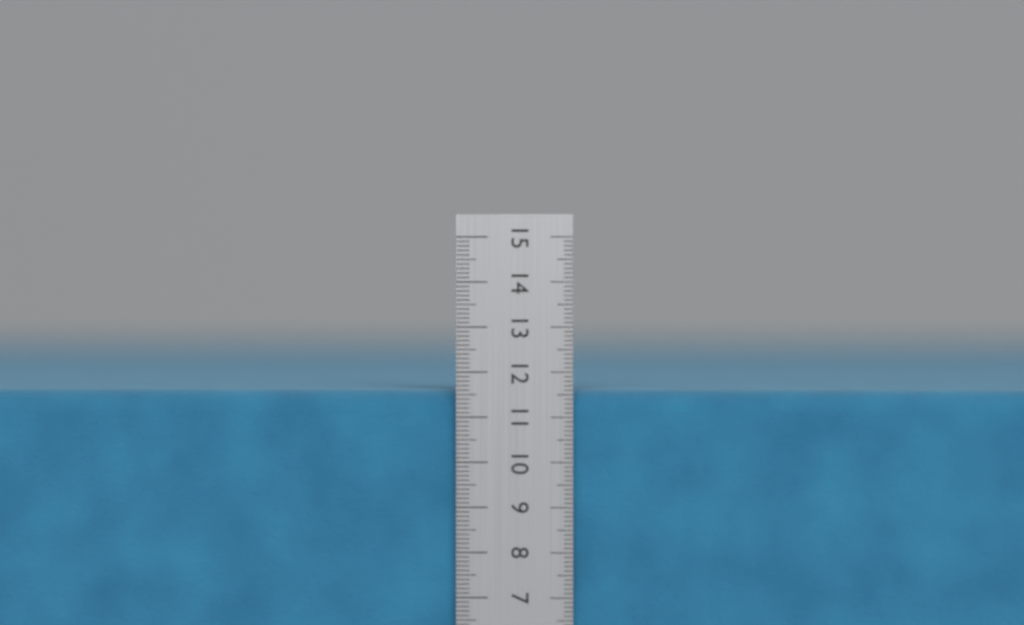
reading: 11.6 cm
